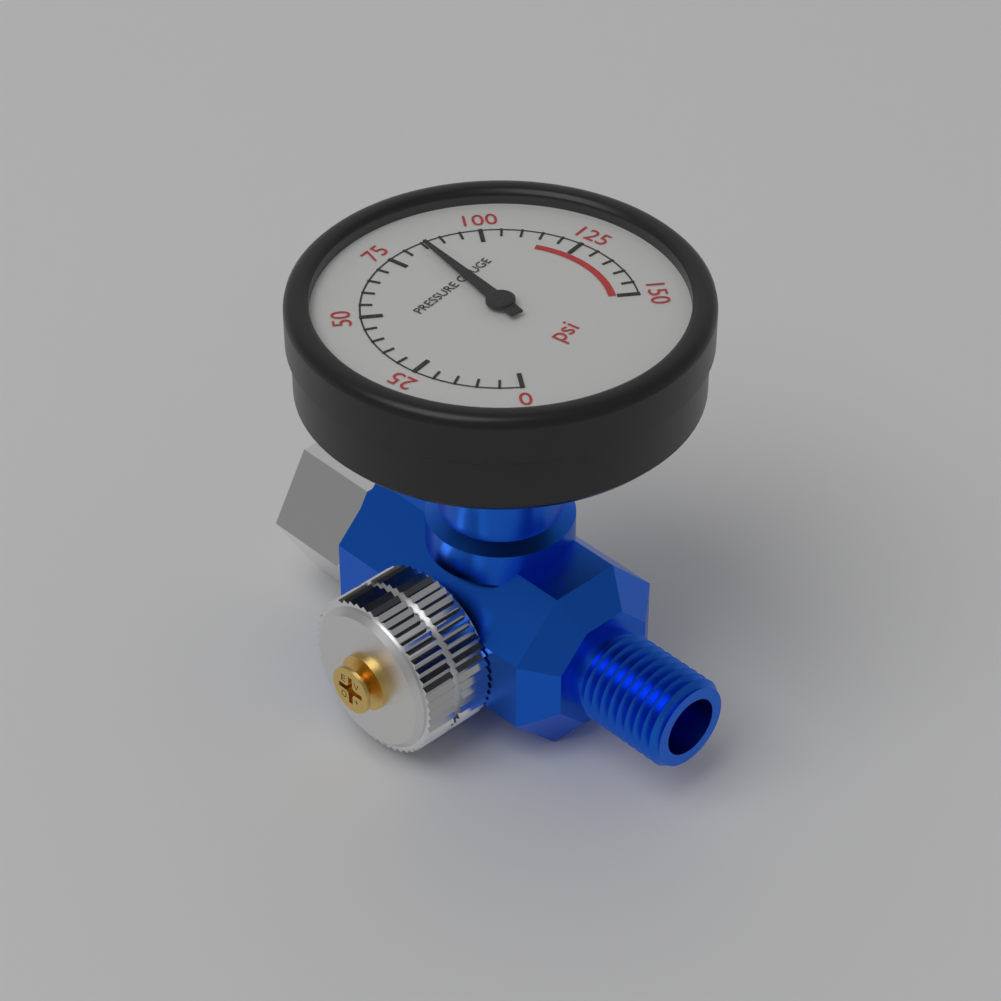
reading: 85 psi
